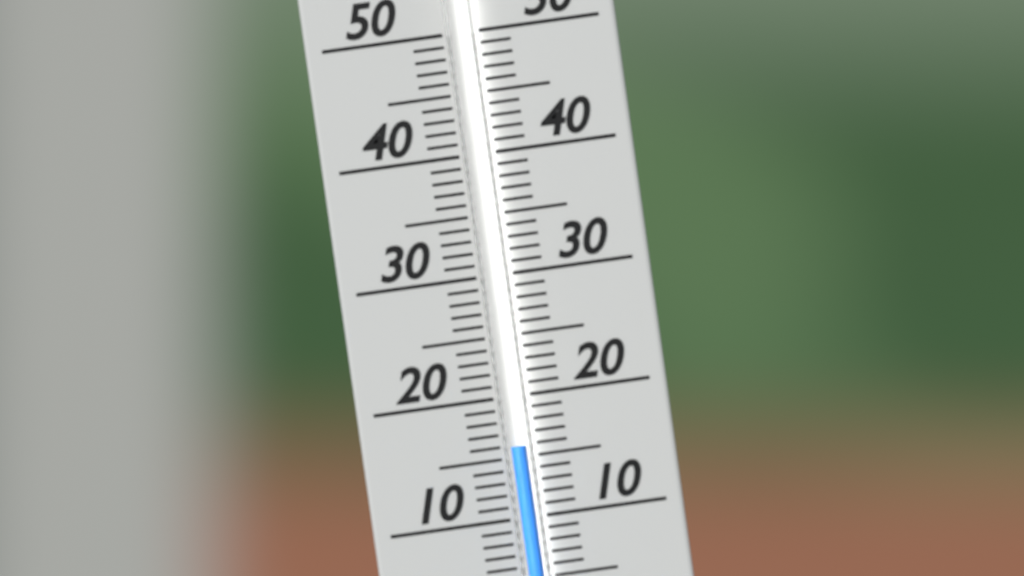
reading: 16 (no unit)
